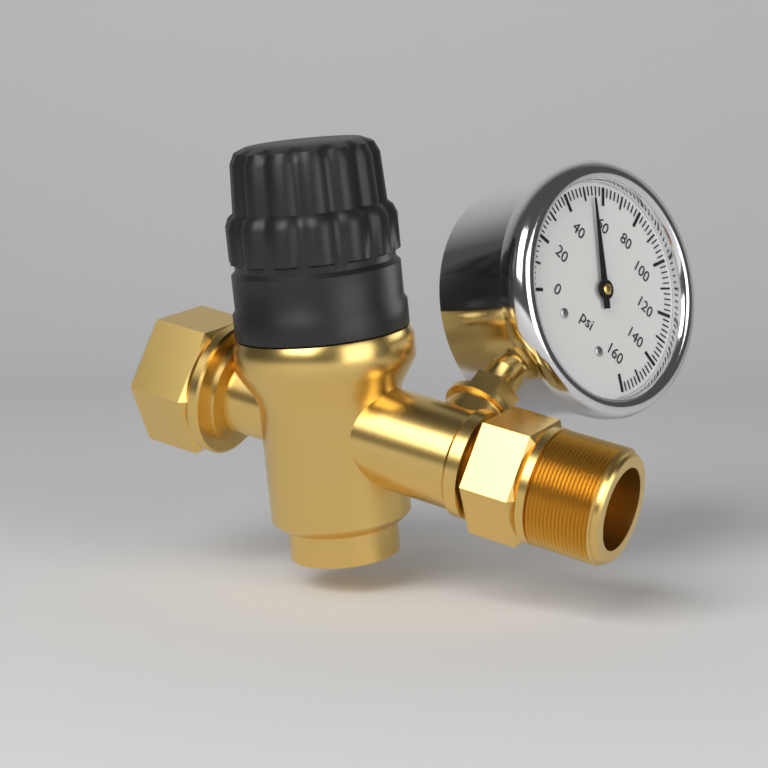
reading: 54 psi
